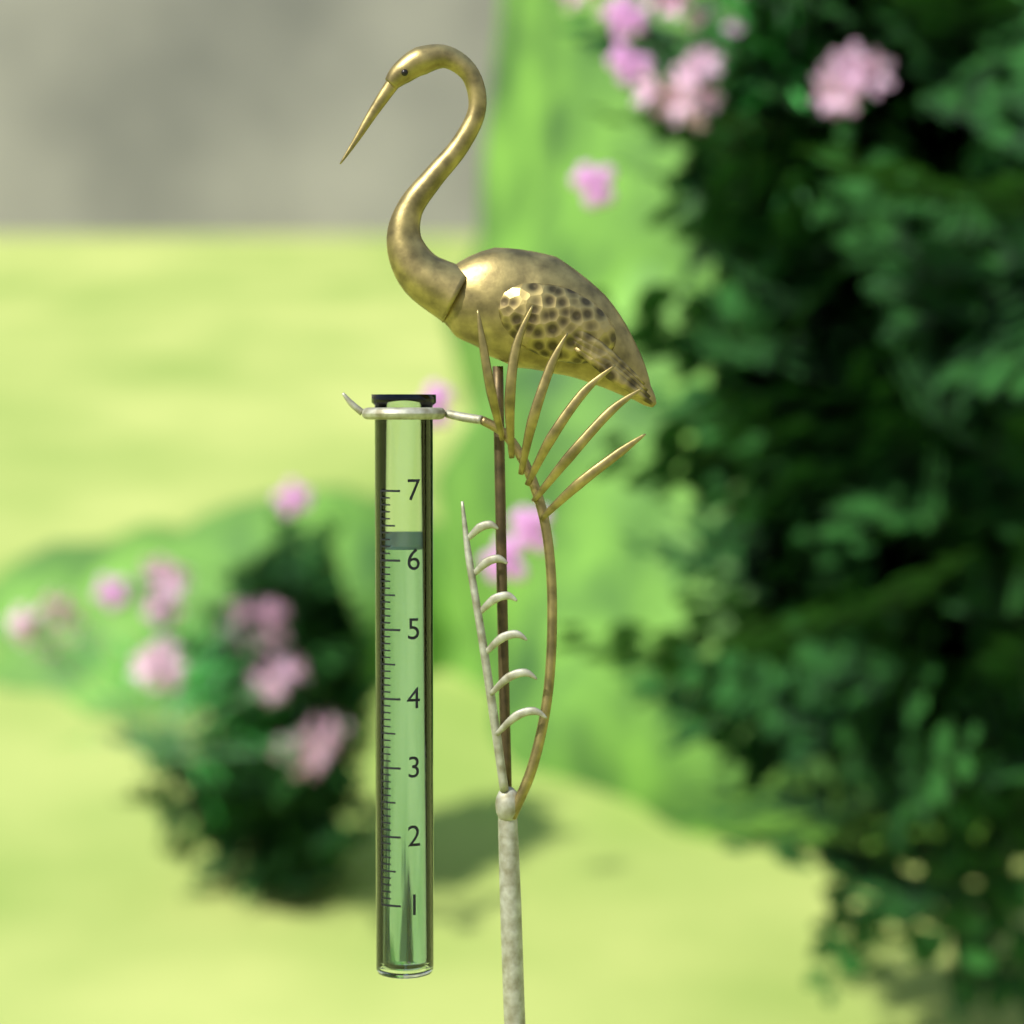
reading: 6.2 (no unit)
